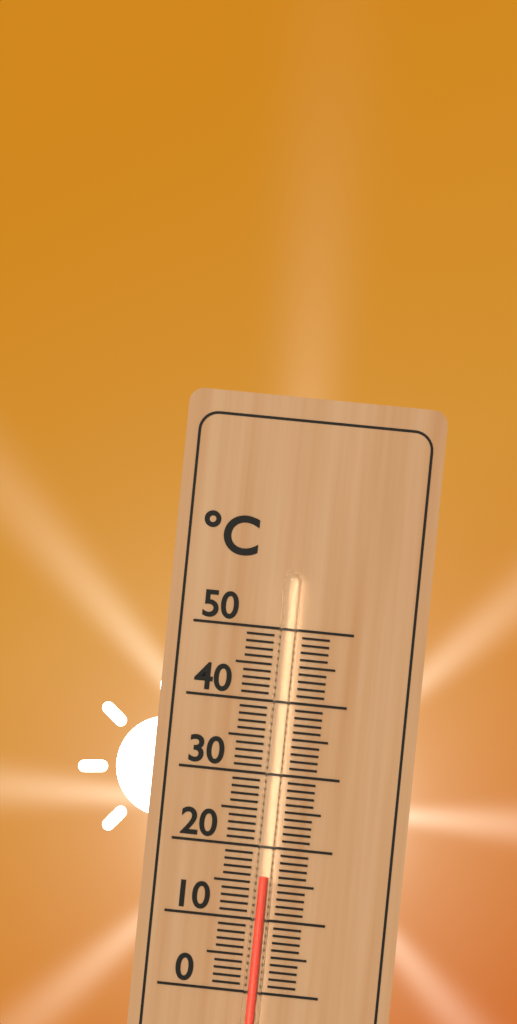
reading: 16 °C
